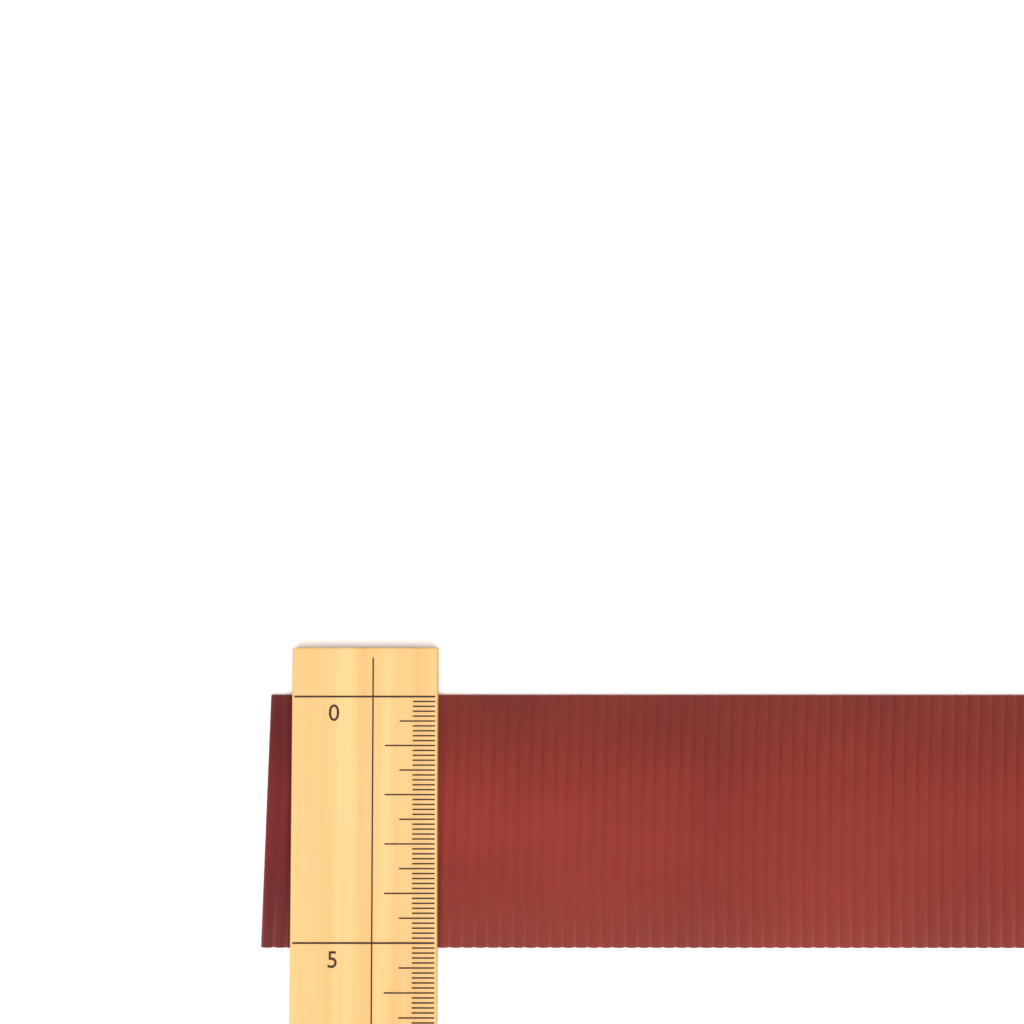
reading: 5.2 (no unit)
